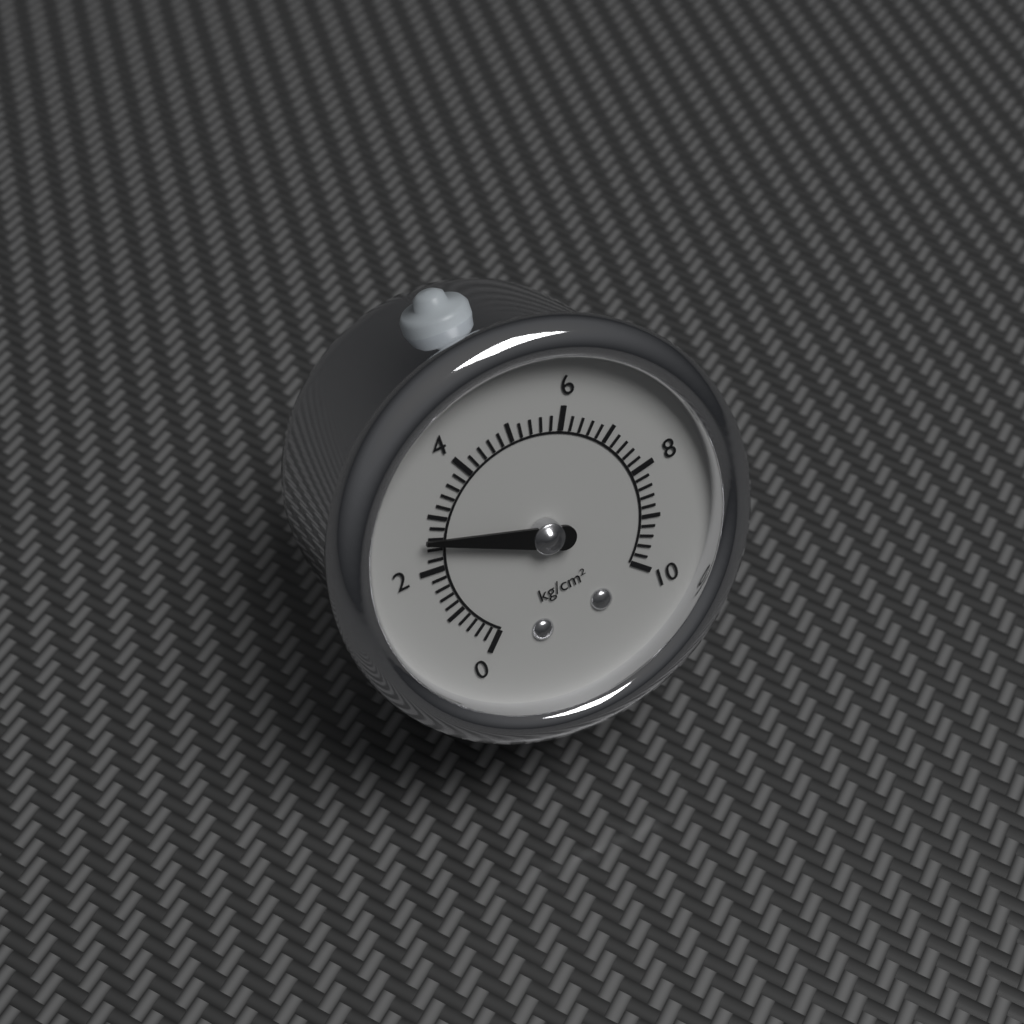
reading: 2.6 kg/cm²
